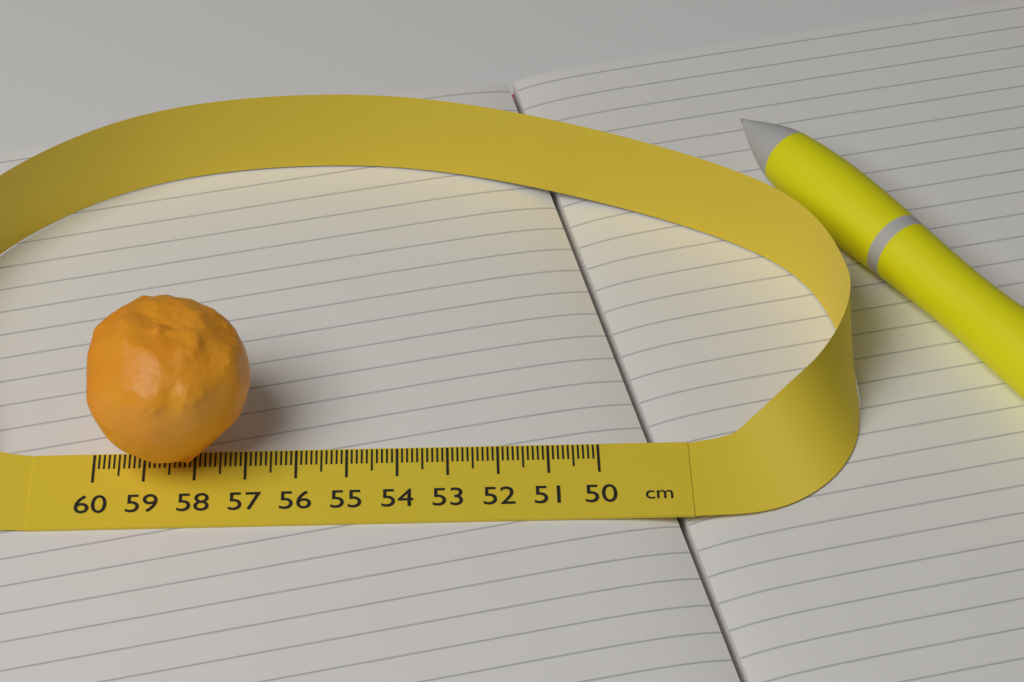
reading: 56.8 cm
